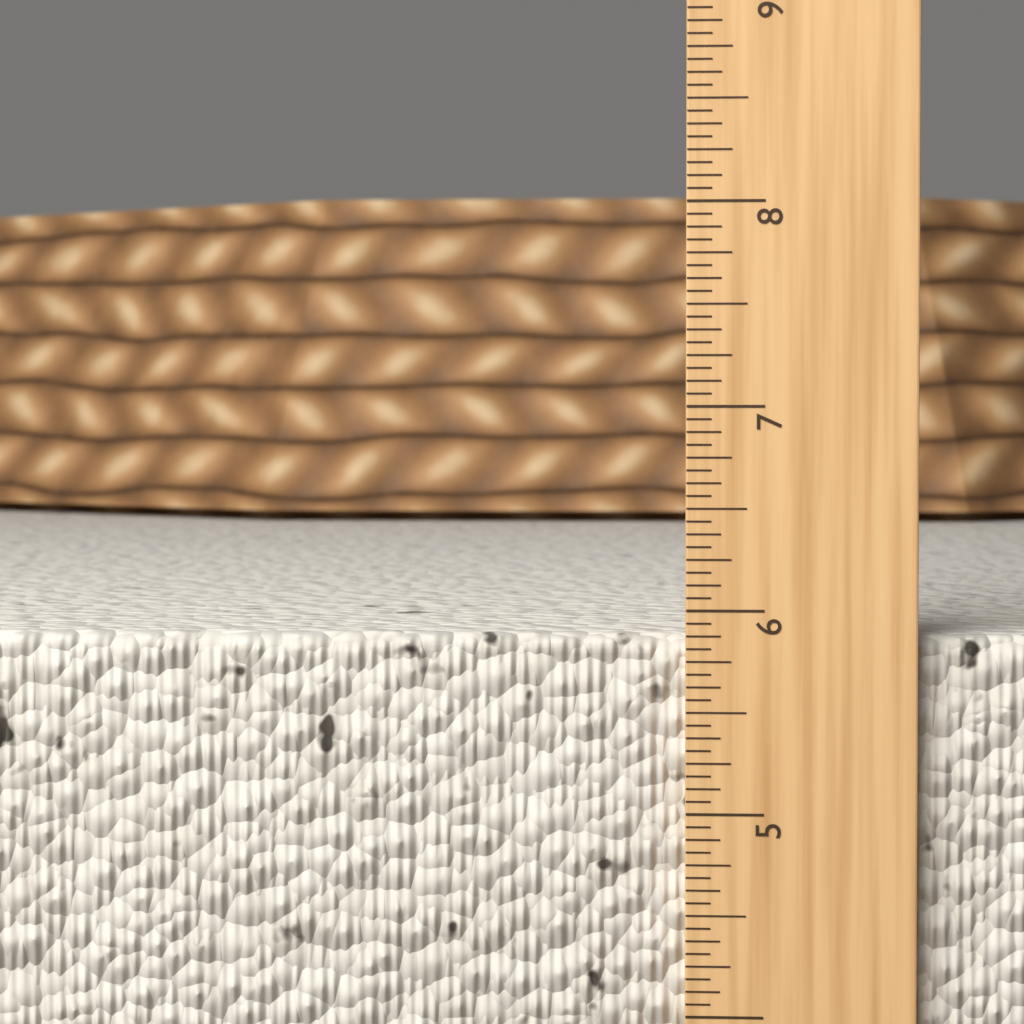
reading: 5.8750 in
